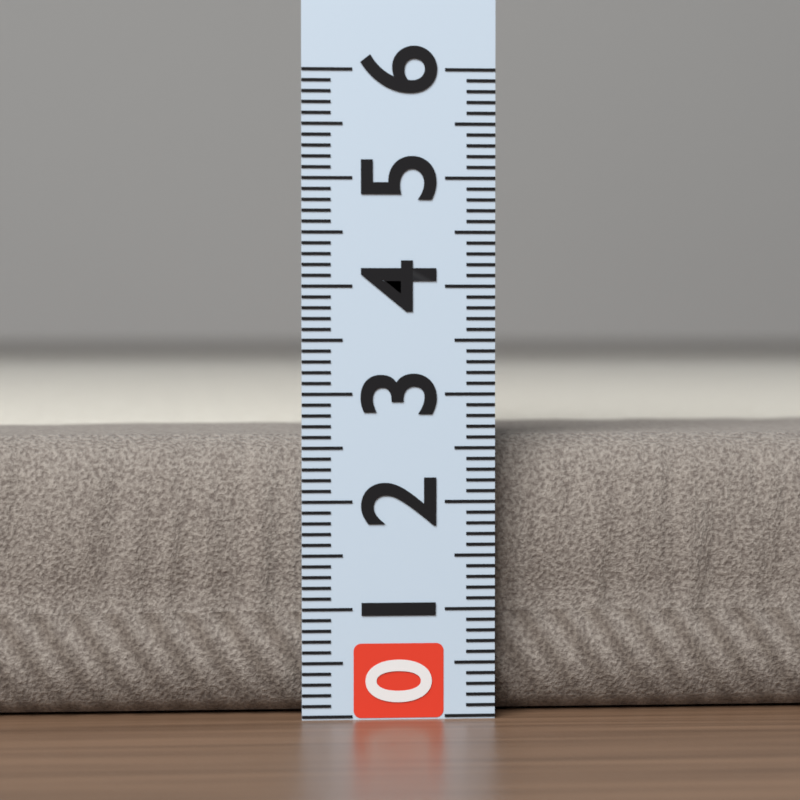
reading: 2.6 (no unit)
